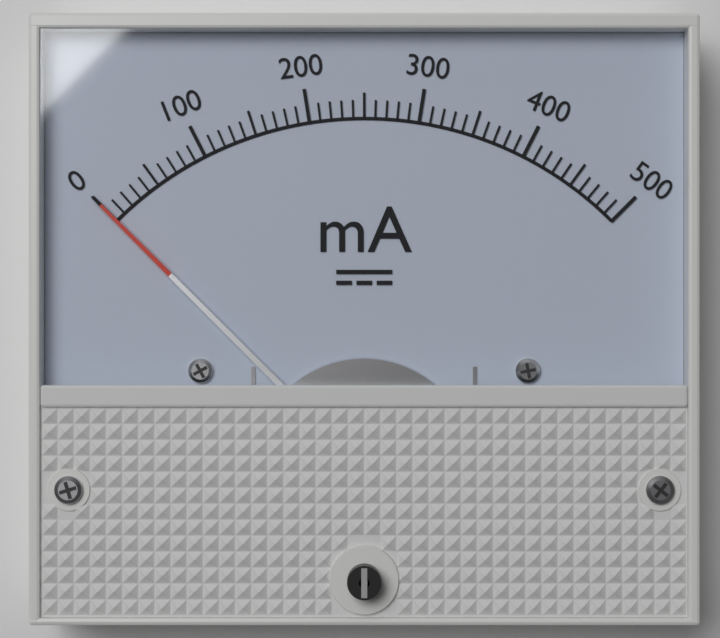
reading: 0 mA
